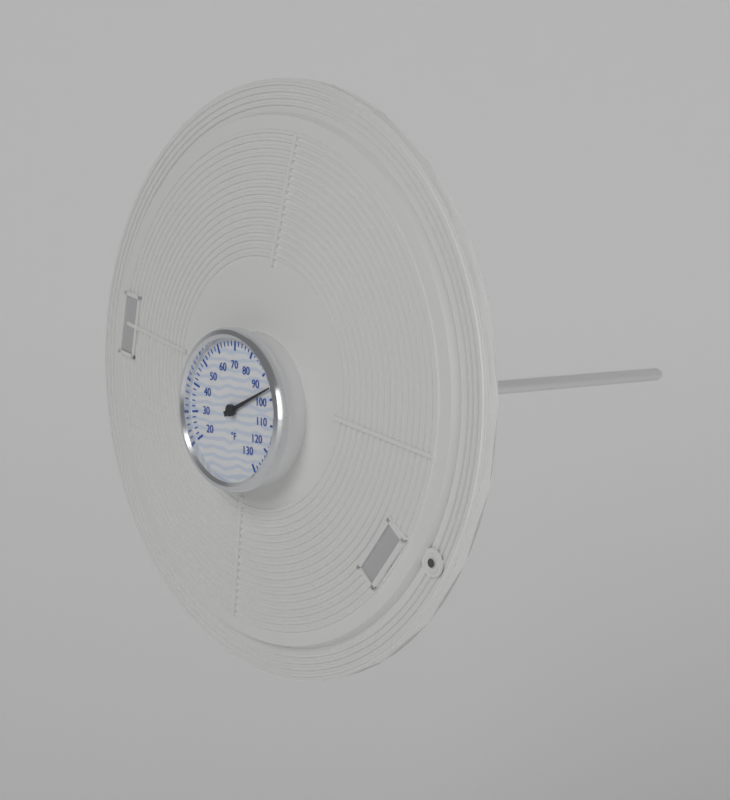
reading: 96 °F
